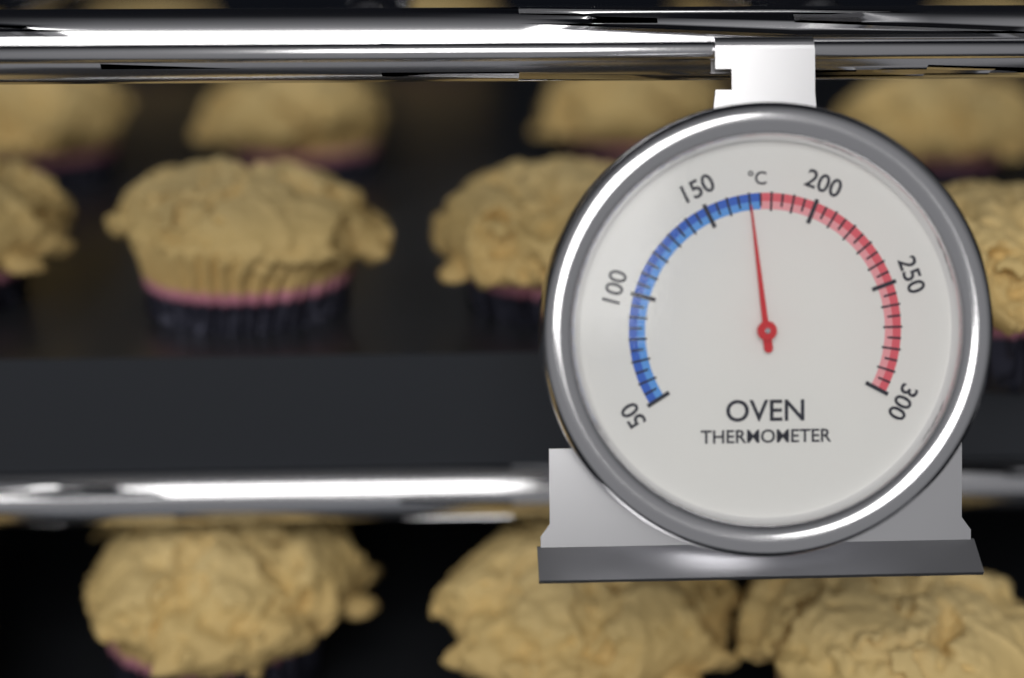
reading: 170 °C
